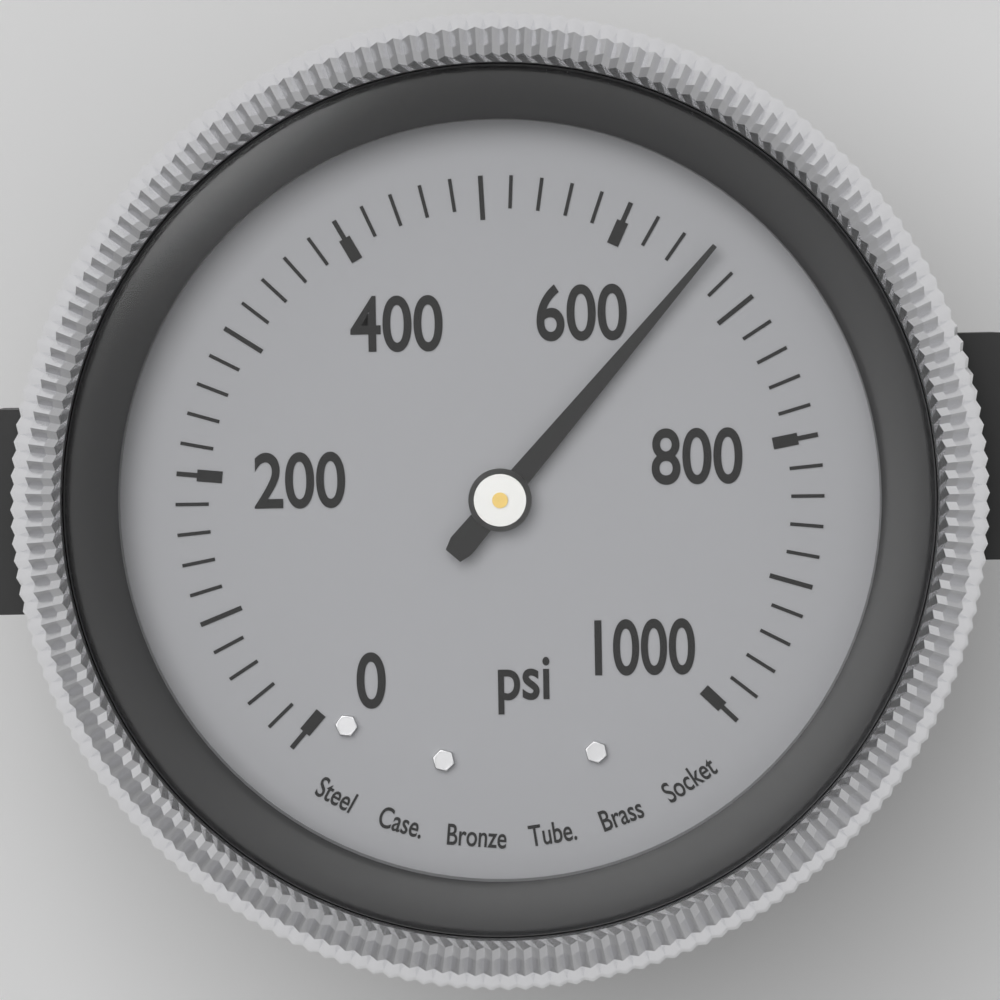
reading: 660 psi
